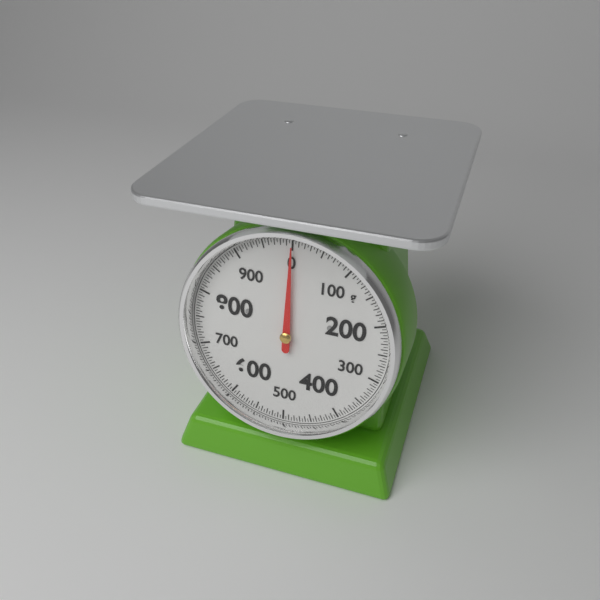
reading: 0 g
